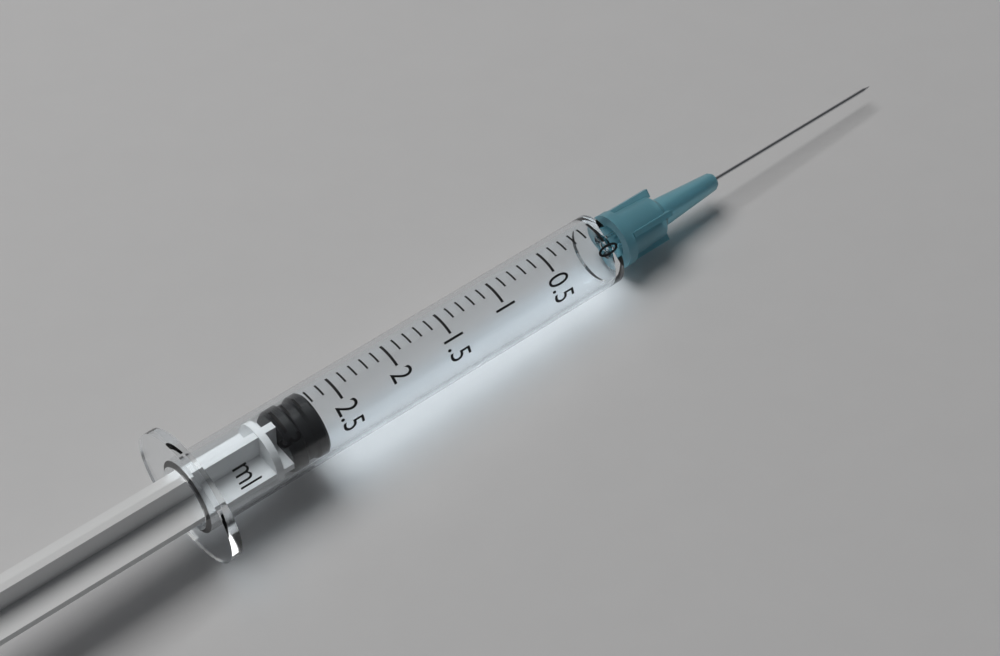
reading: 2.7 ml
